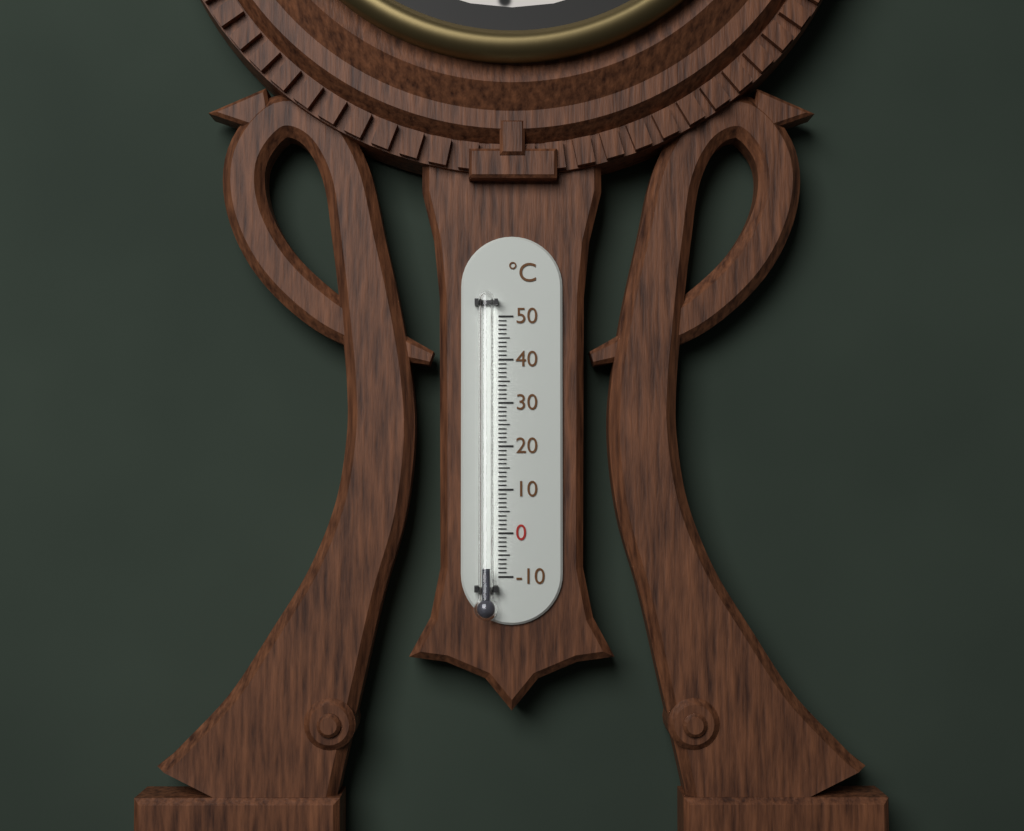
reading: -8 °C
